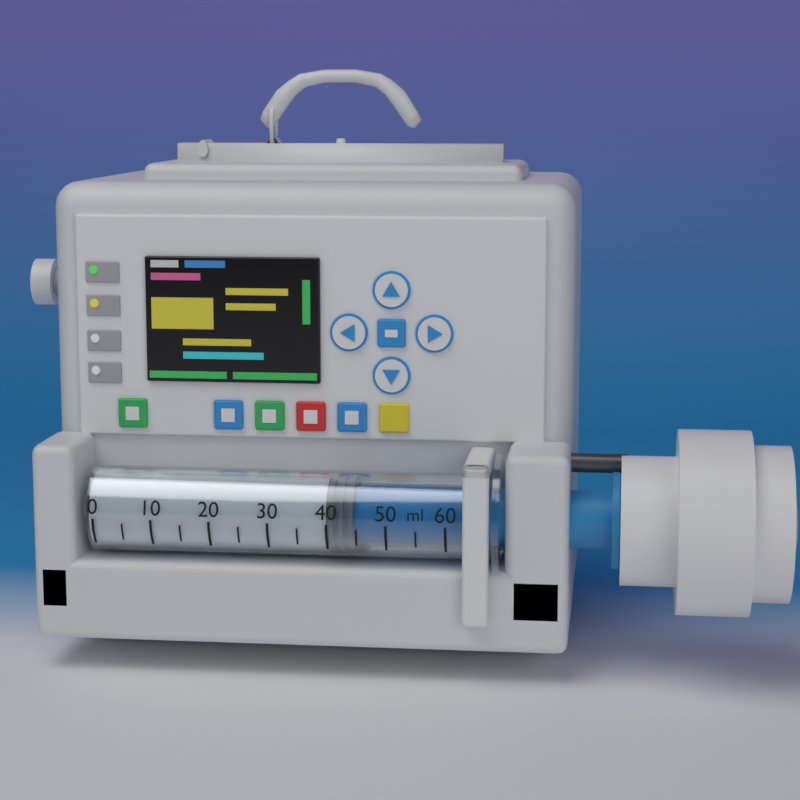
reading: 40 ml
